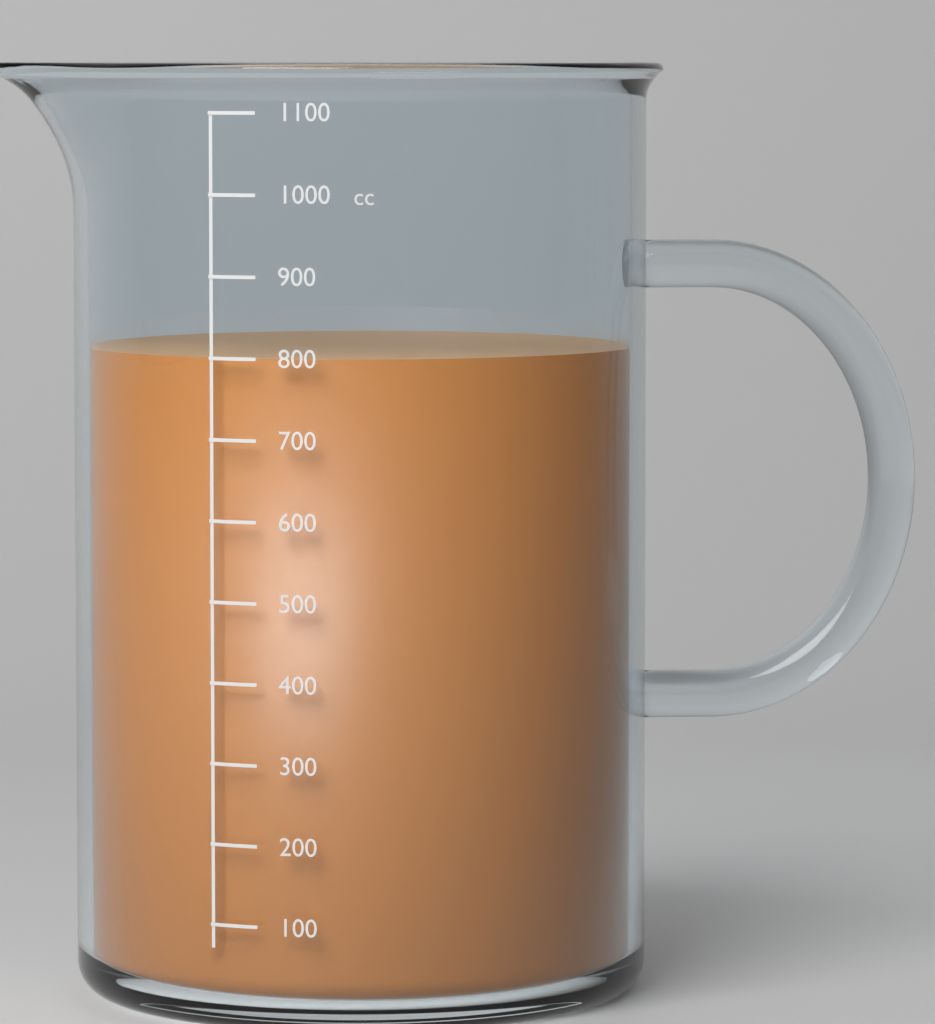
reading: 800 cc
